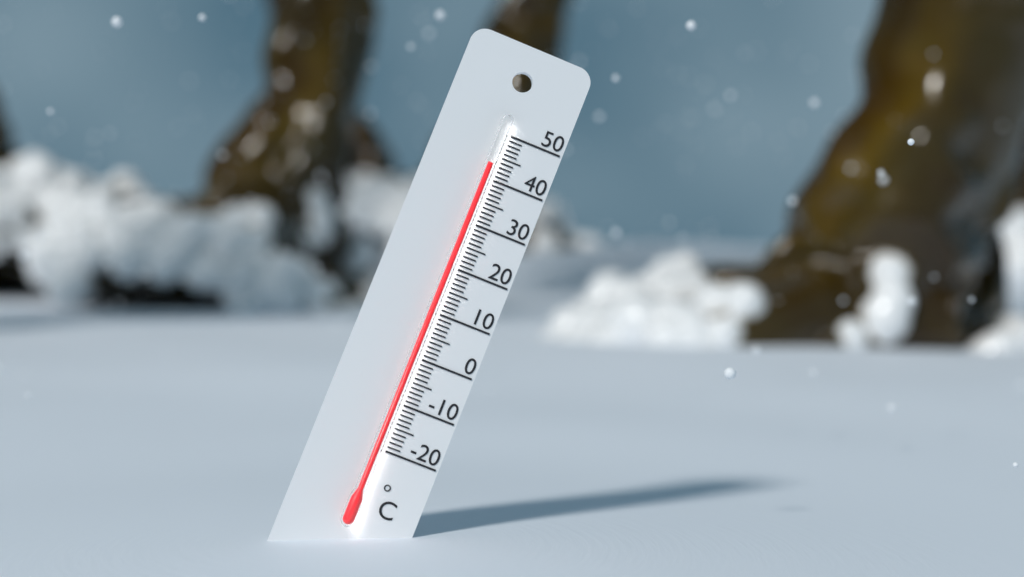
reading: 43 °C
